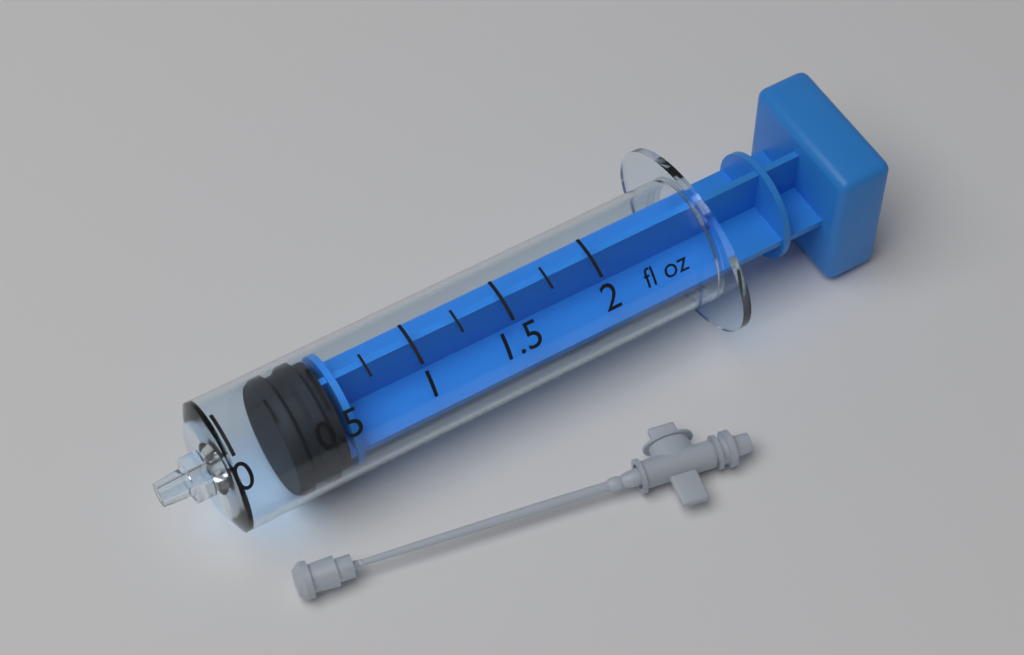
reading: 0.25 fl oz
